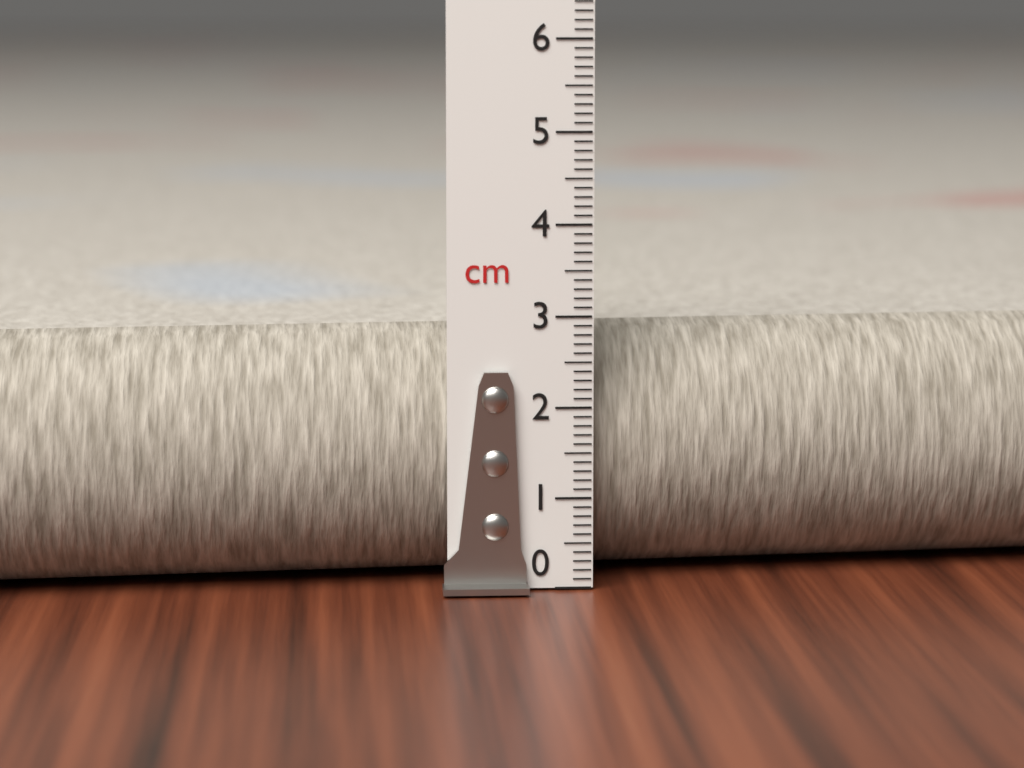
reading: 2.8 cm
